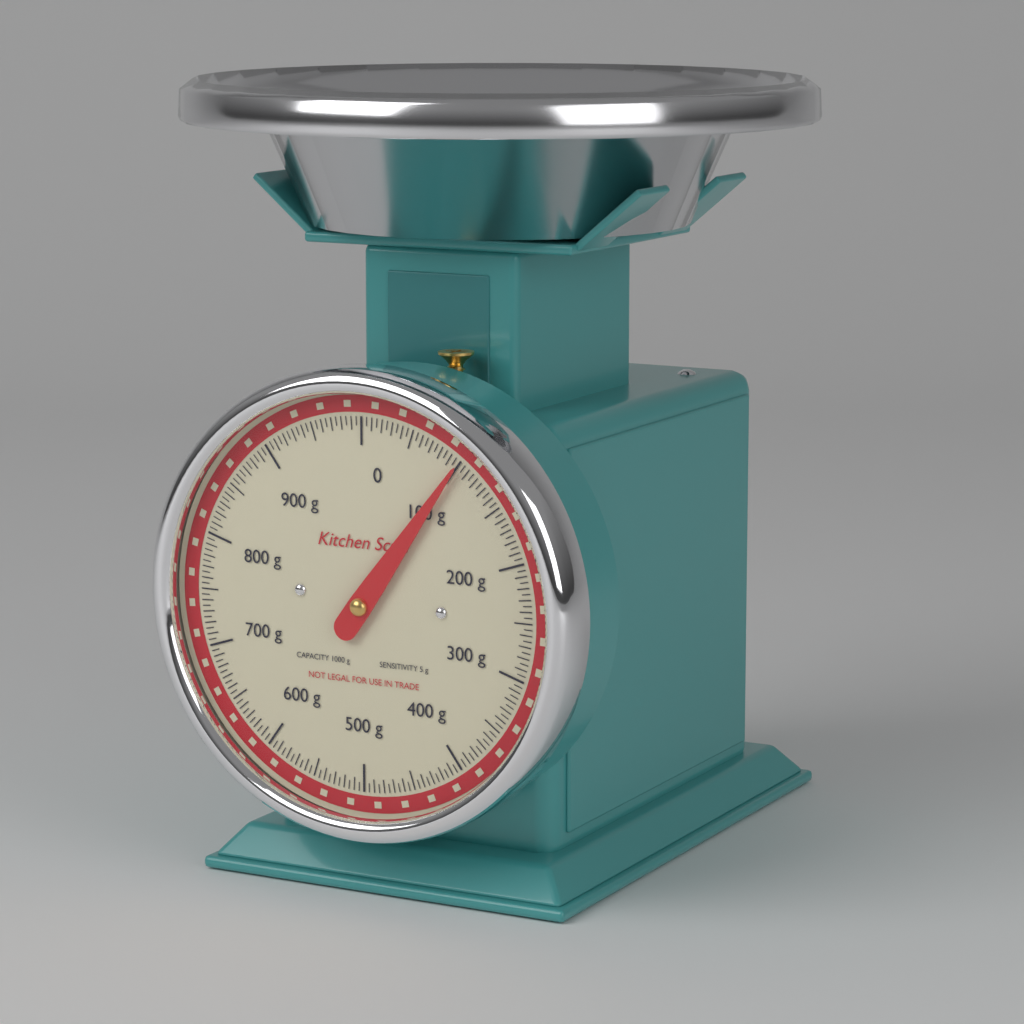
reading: 100 g
